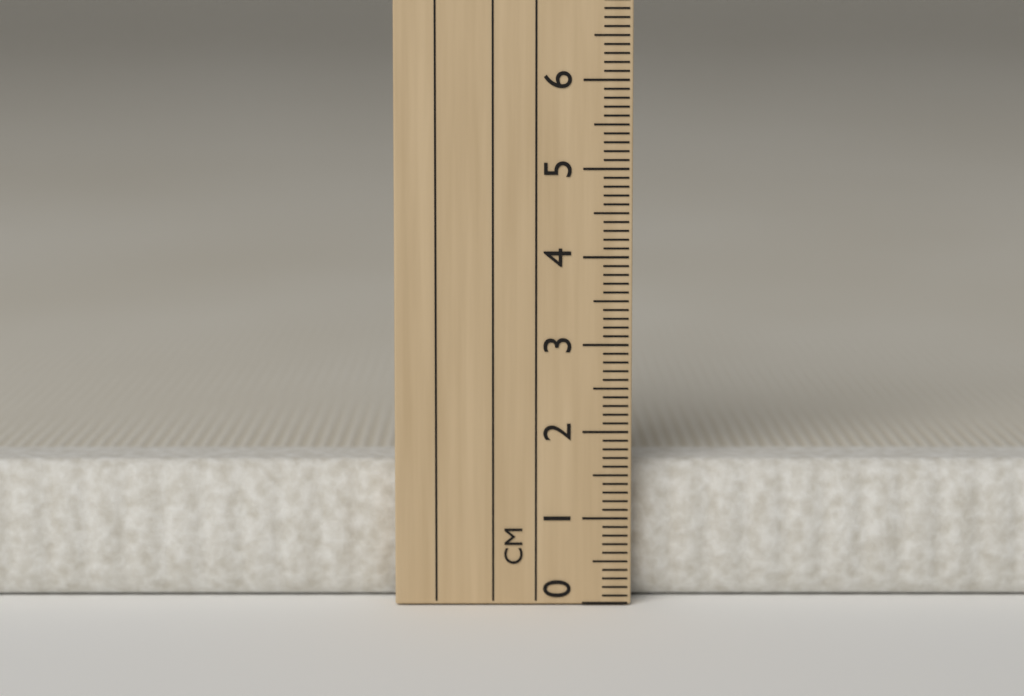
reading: 1.6 cm
